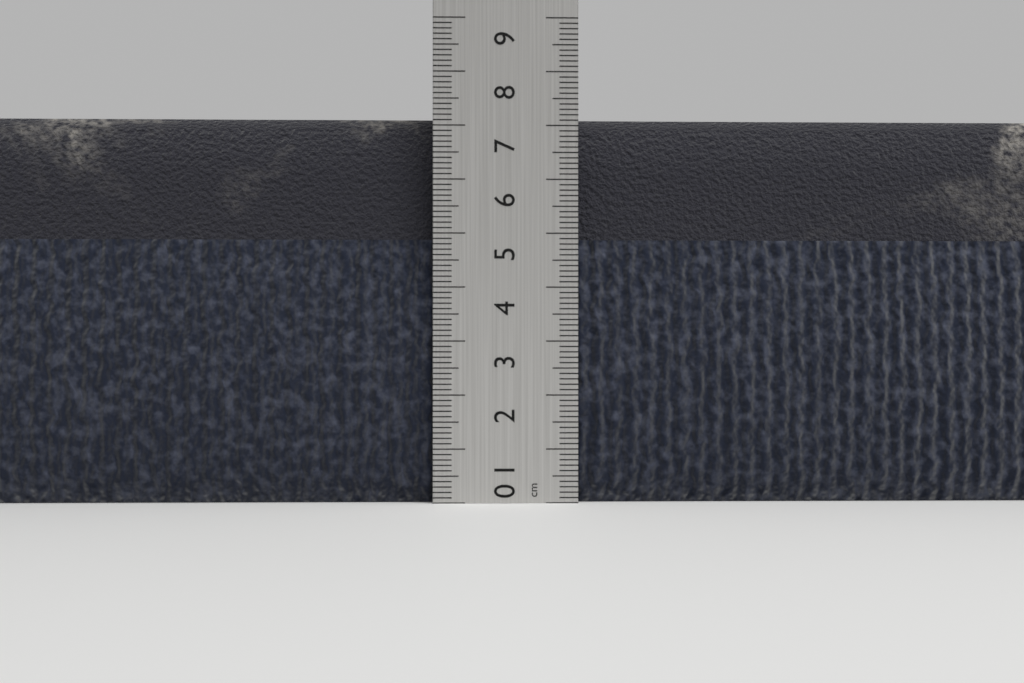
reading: 7.2 cm
